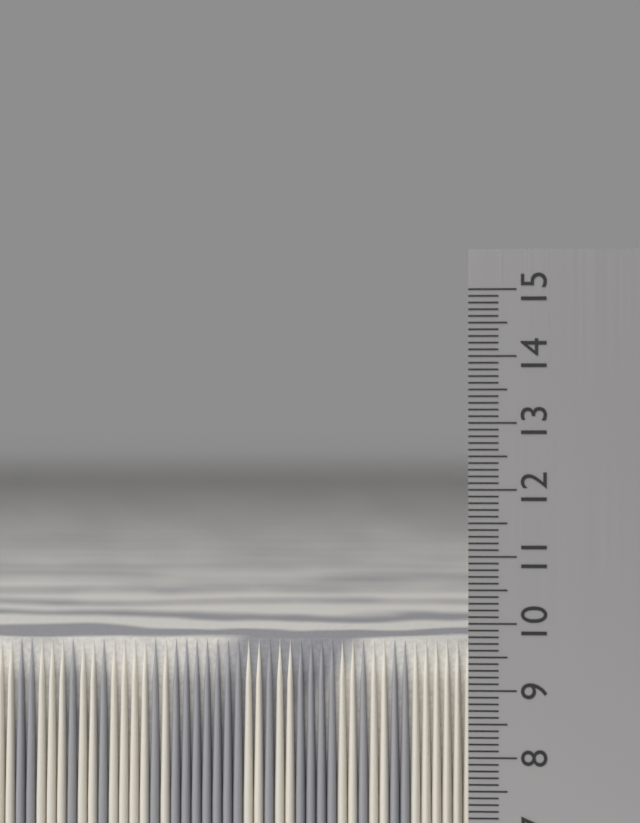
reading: 9.7 cm
